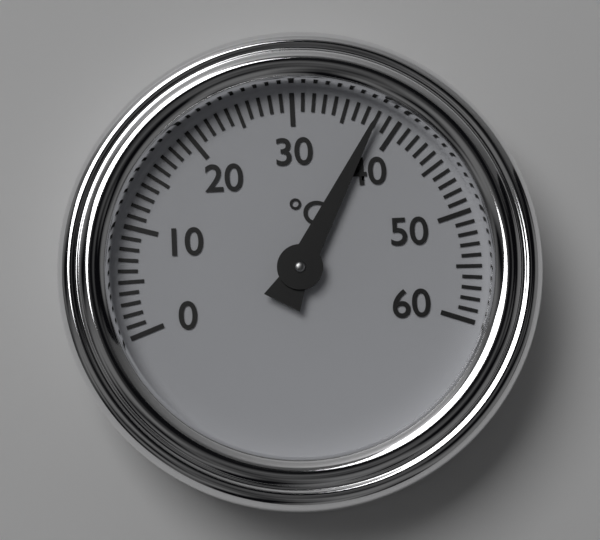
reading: 38 °C
